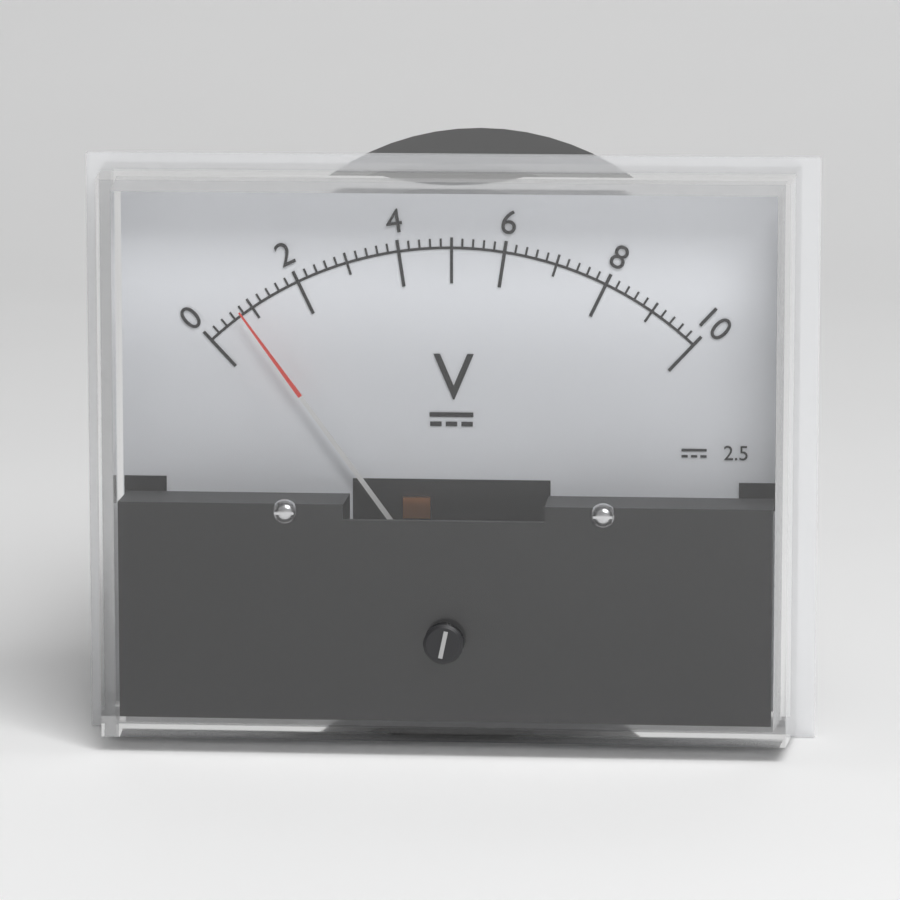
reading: 0.8 V
